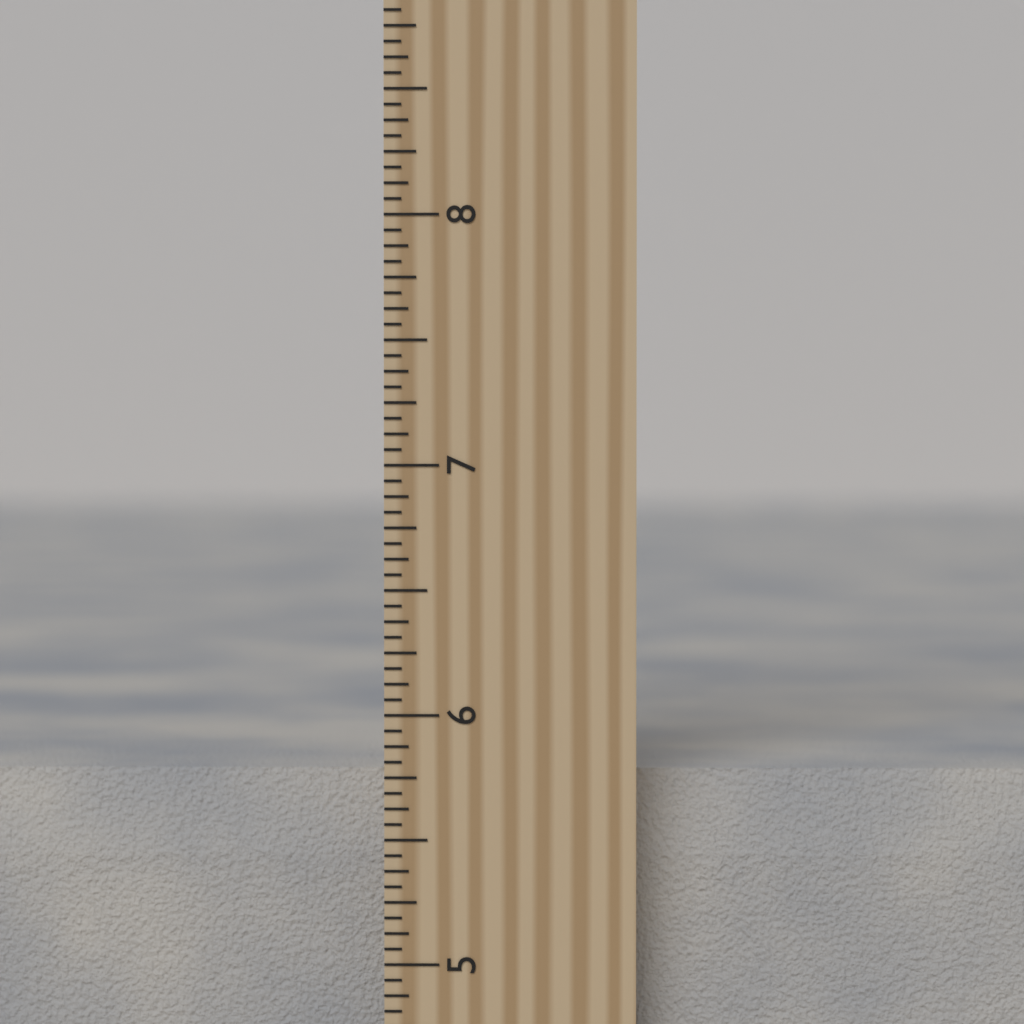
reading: 5.7500 inch
